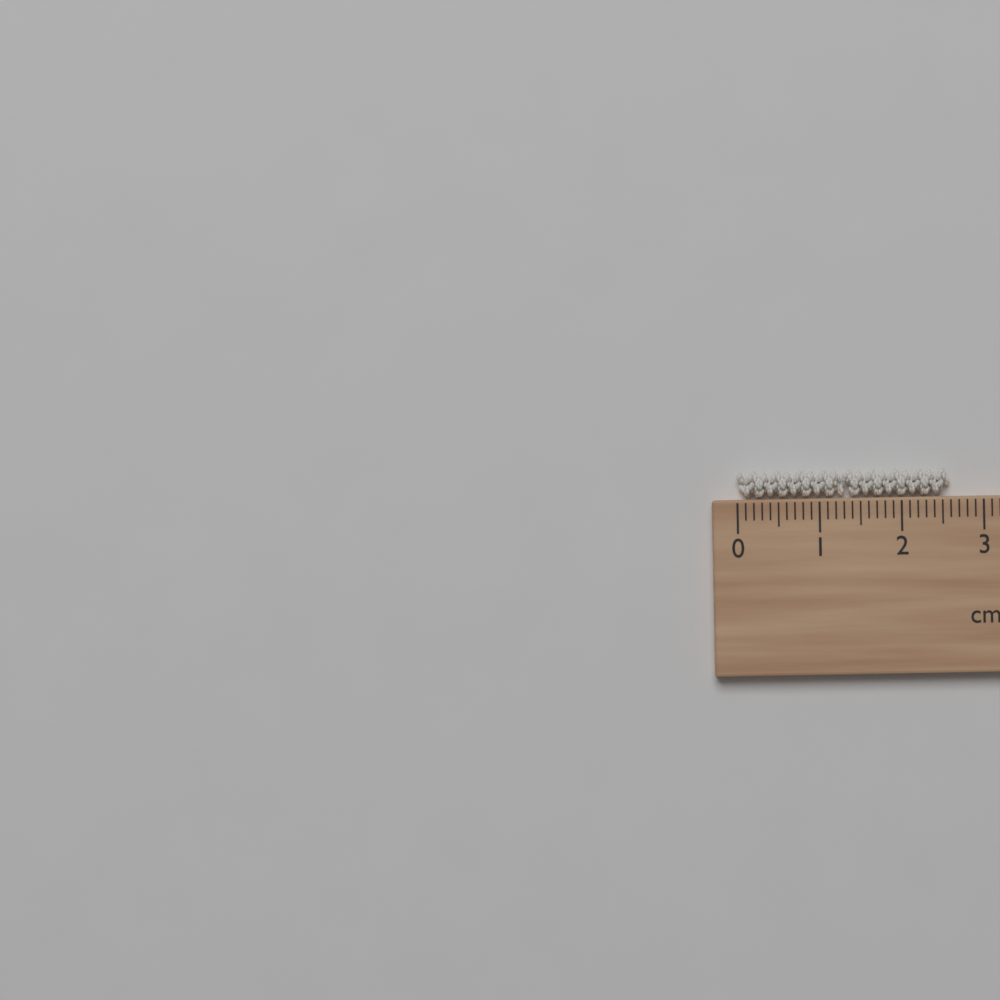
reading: 2.6 cm
